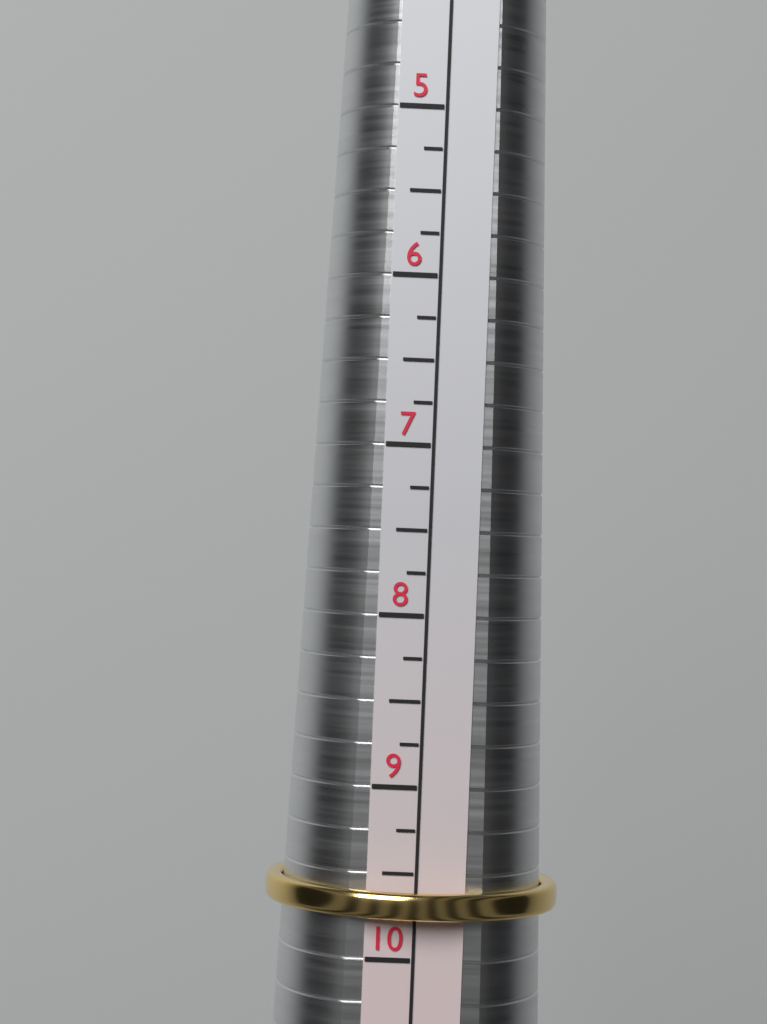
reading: 9.75 (no unit)
